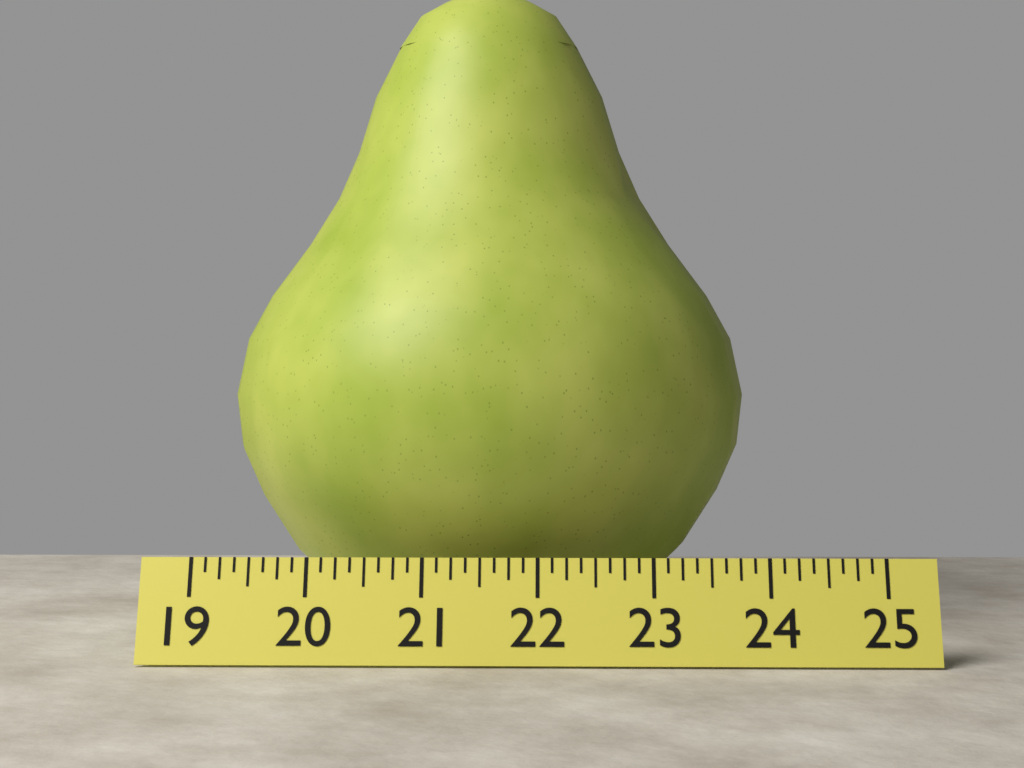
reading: 24.000 (no unit)
